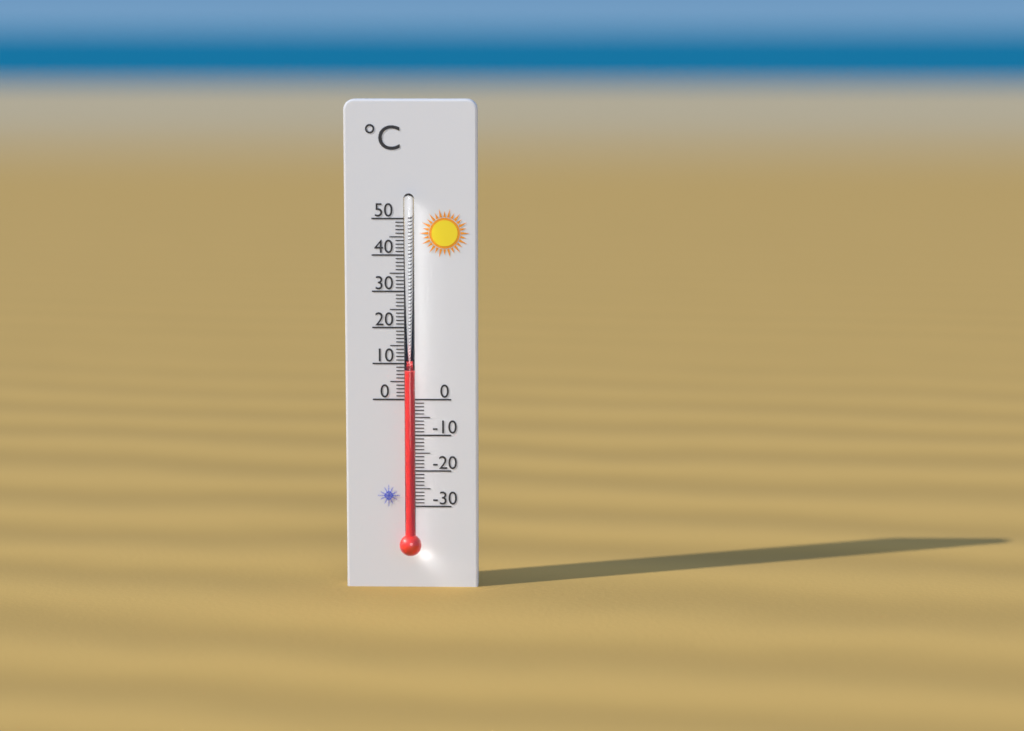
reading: 8 °C
